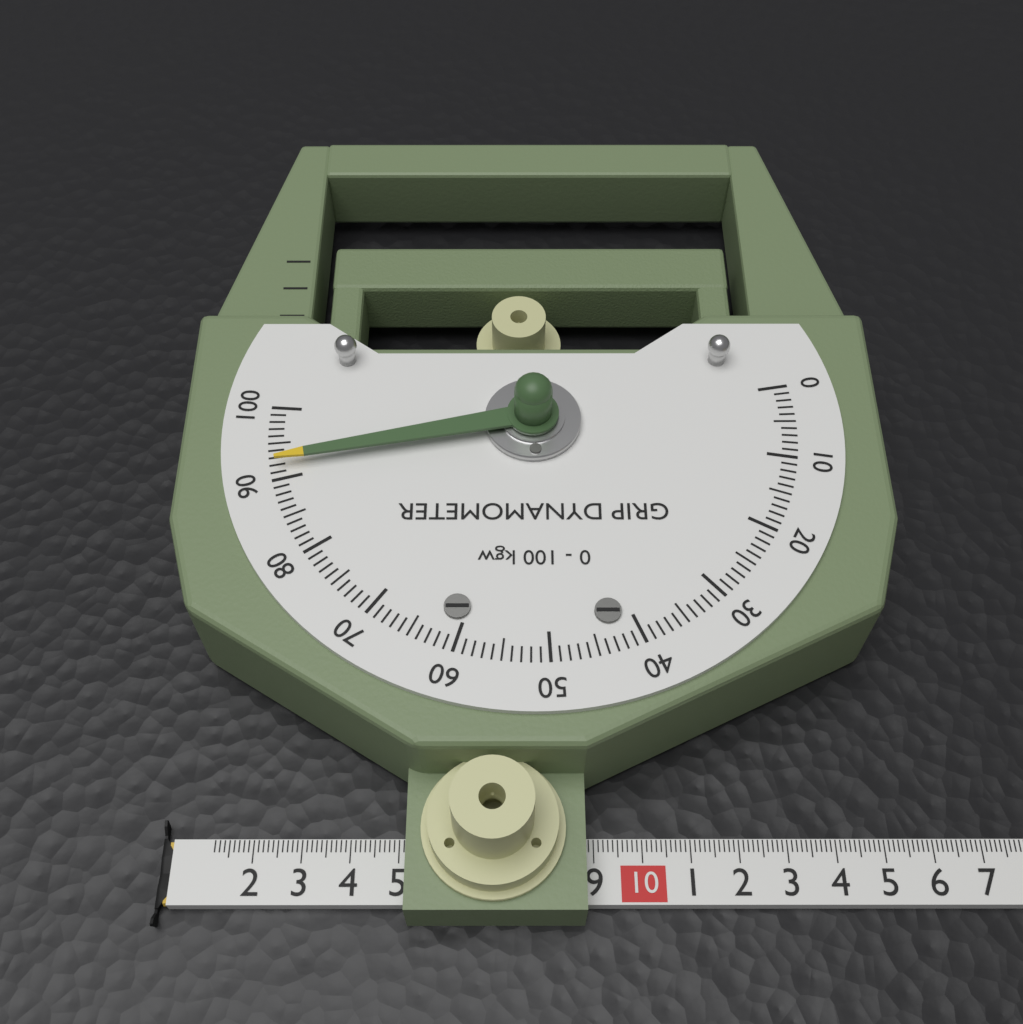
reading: 92 kgw
